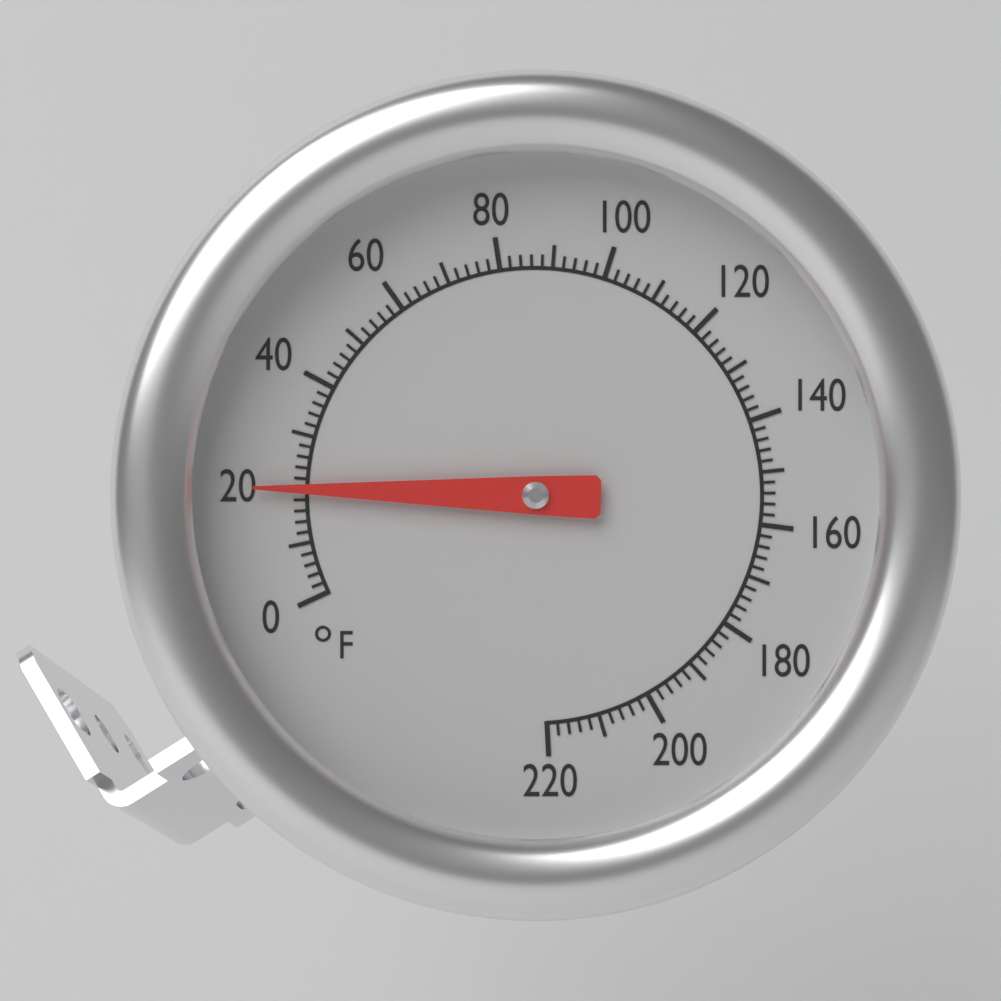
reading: 20 °F
